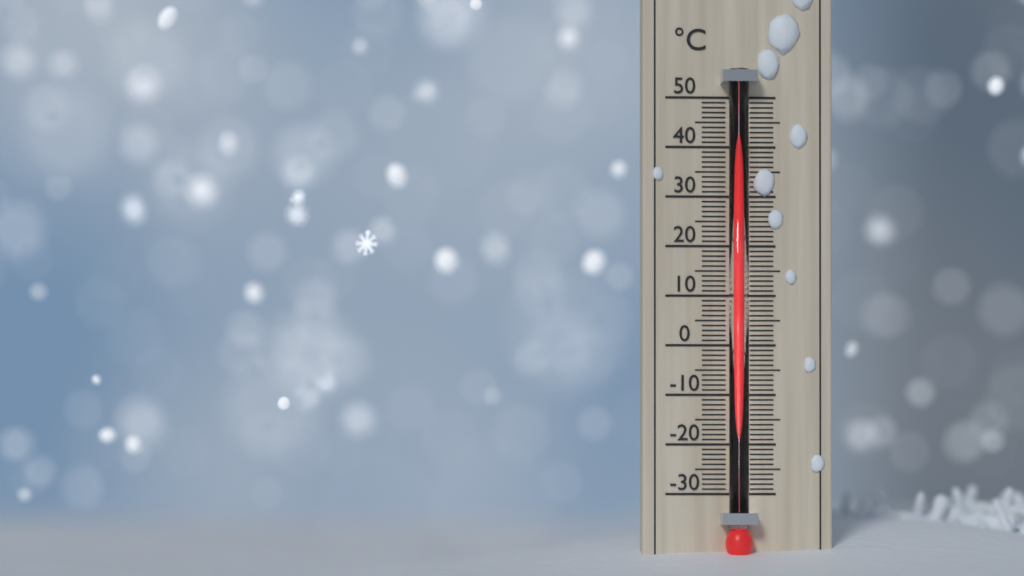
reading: 43 °C
